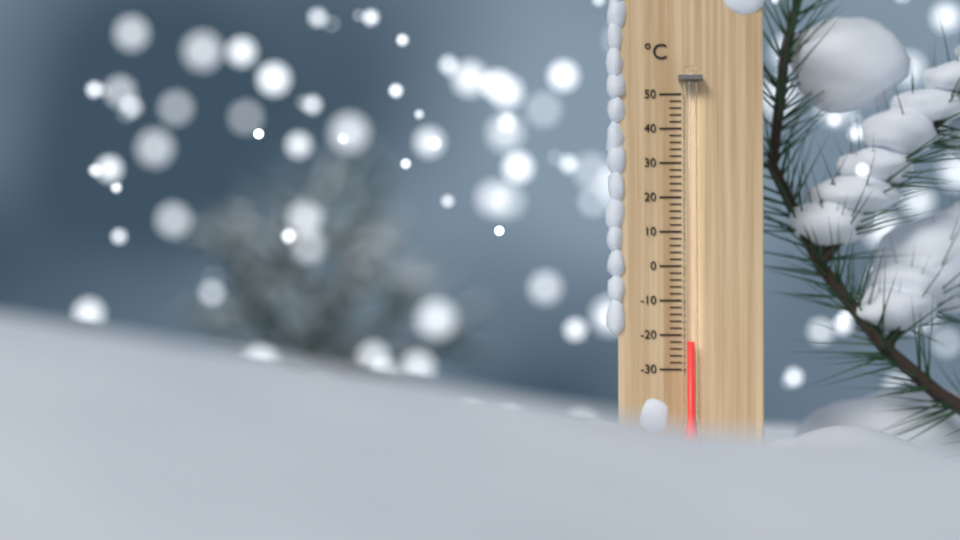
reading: -22 °C
